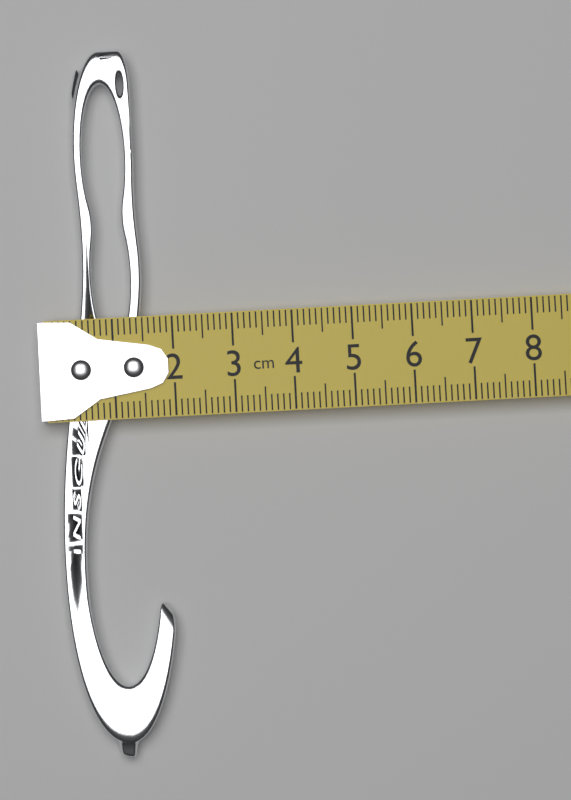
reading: 1.8 cm
